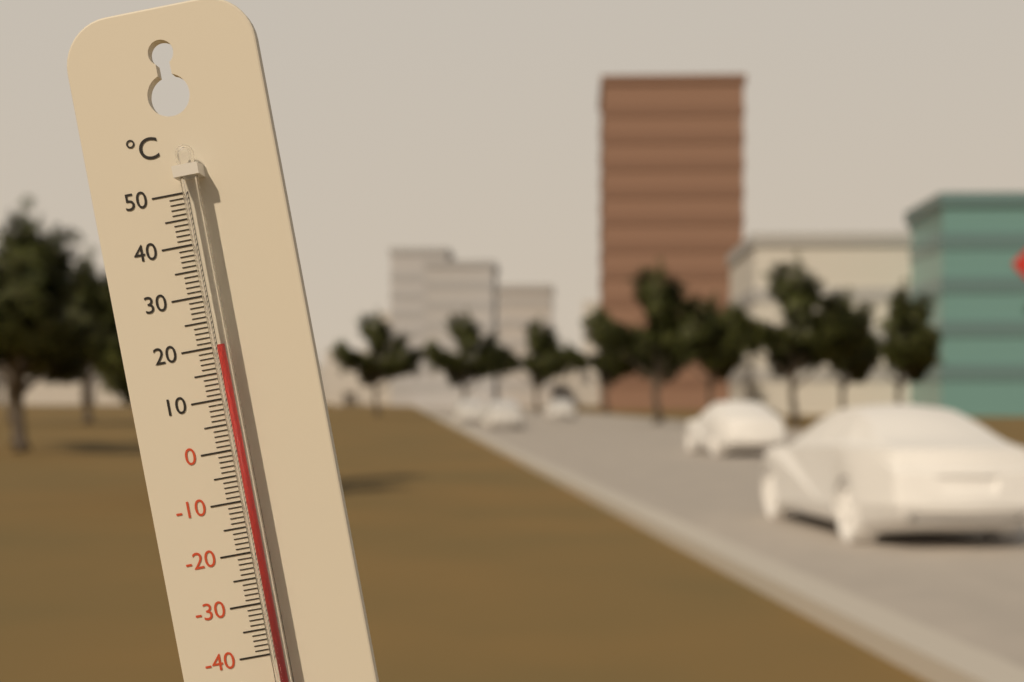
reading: 20 °C
